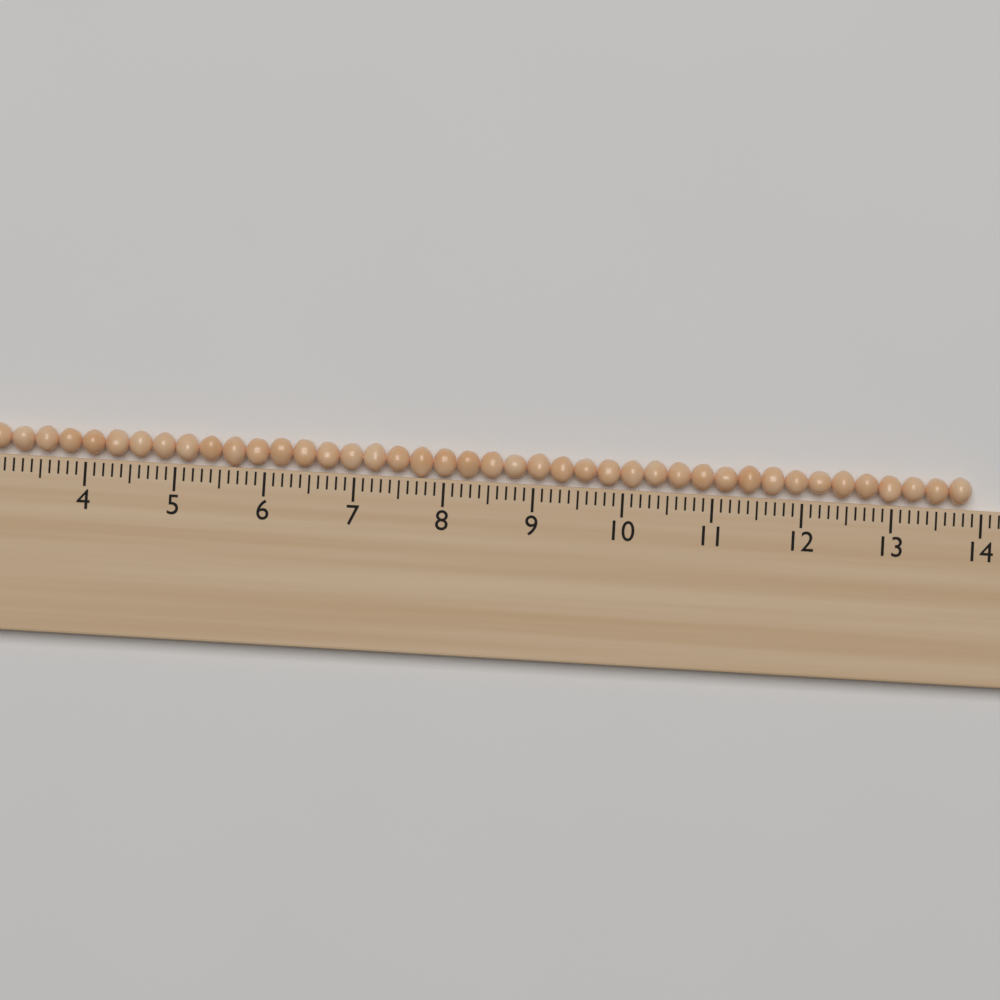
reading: 13.9 (no unit)
